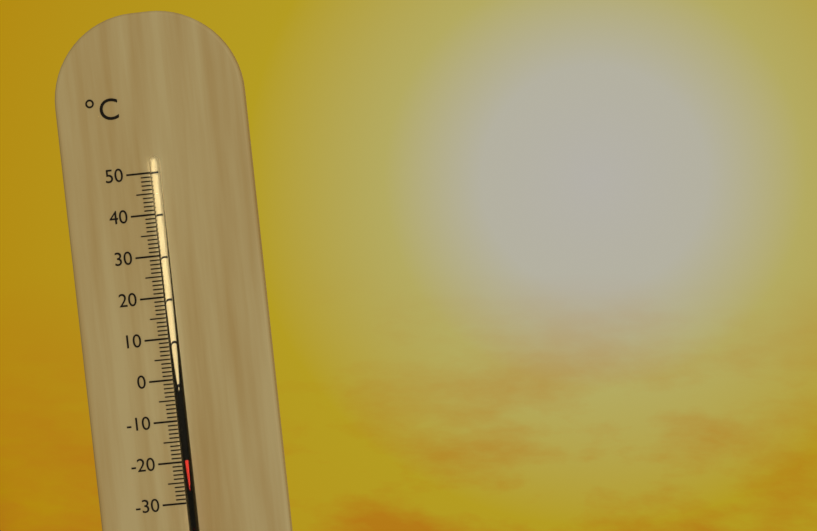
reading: -19 °C
